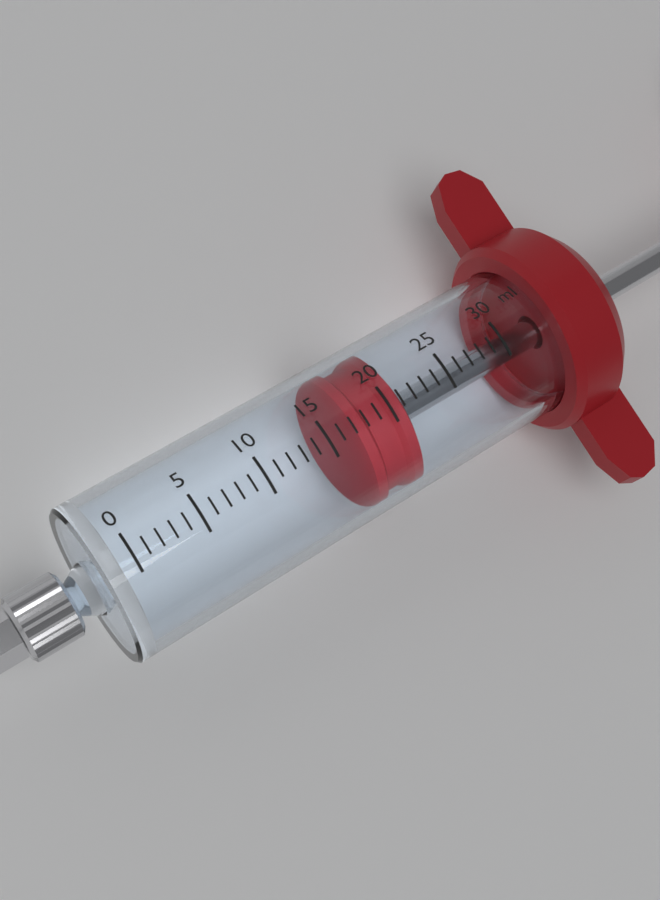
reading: 17 ml
